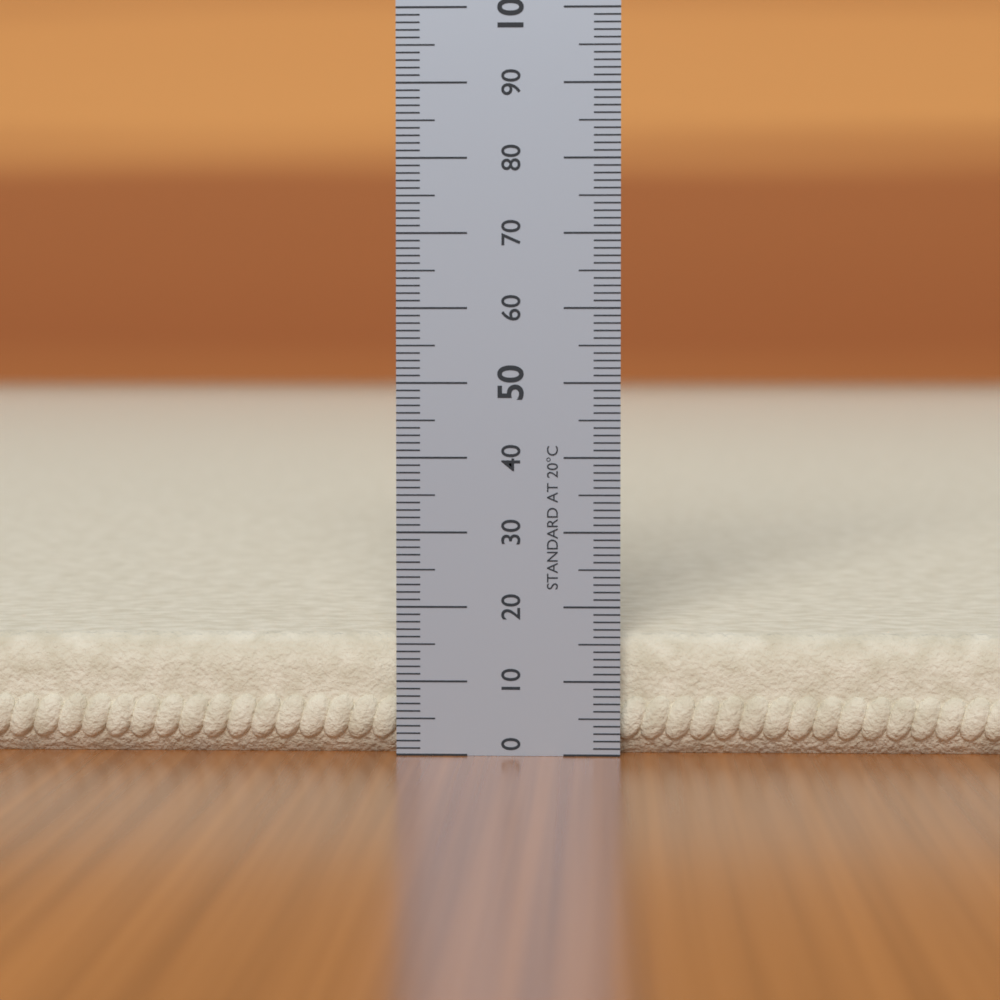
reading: 16 (no unit)
